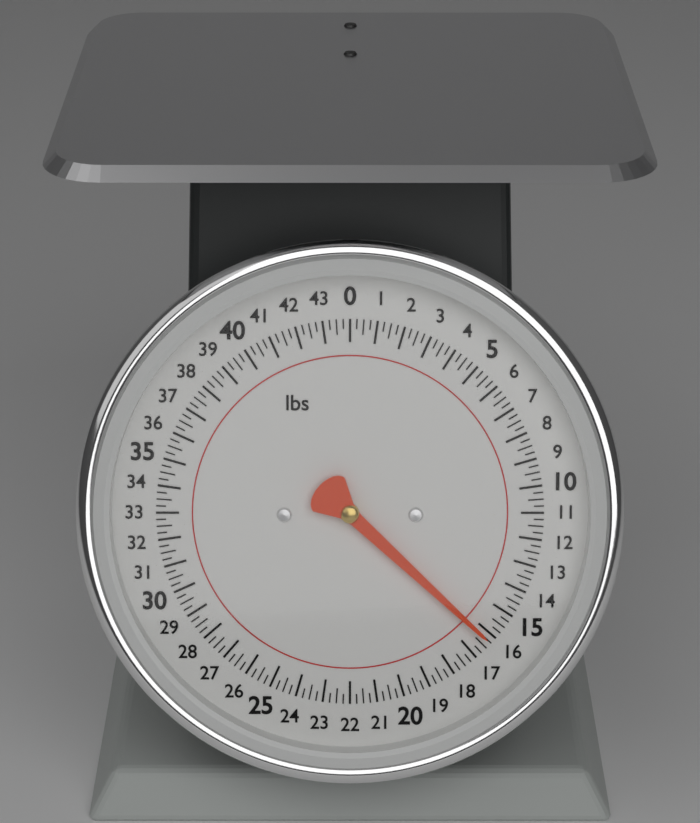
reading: 16.25 lbs
